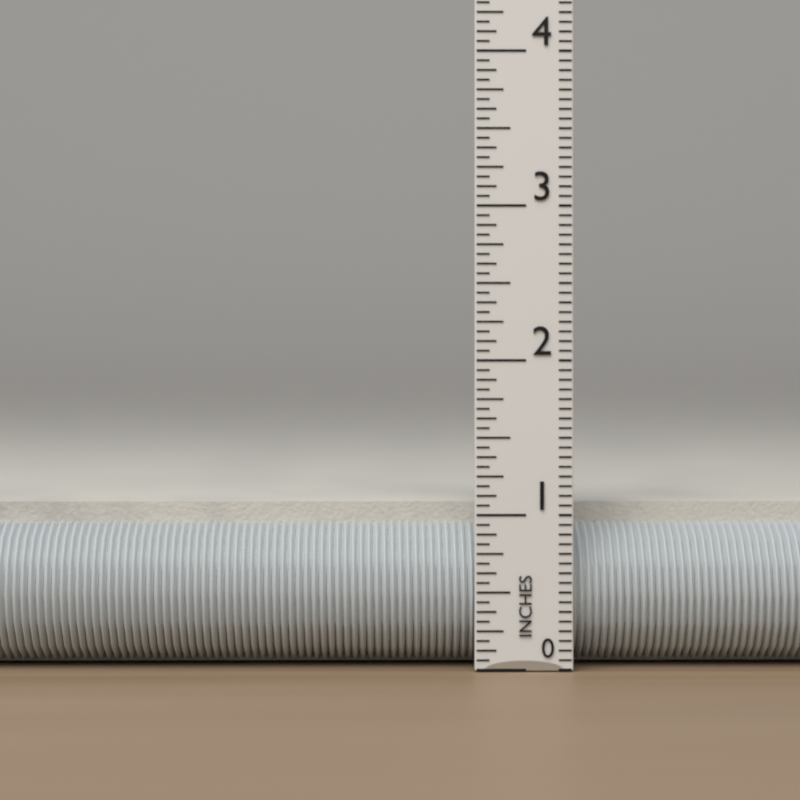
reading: 1.0625 in
